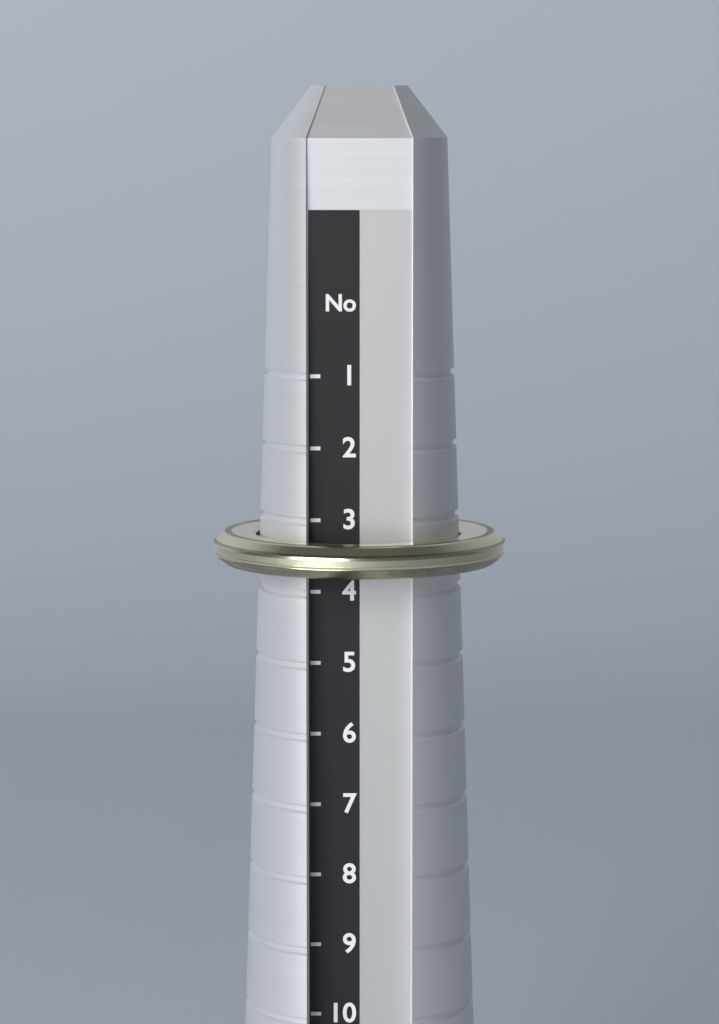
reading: 3.7 (no unit)
